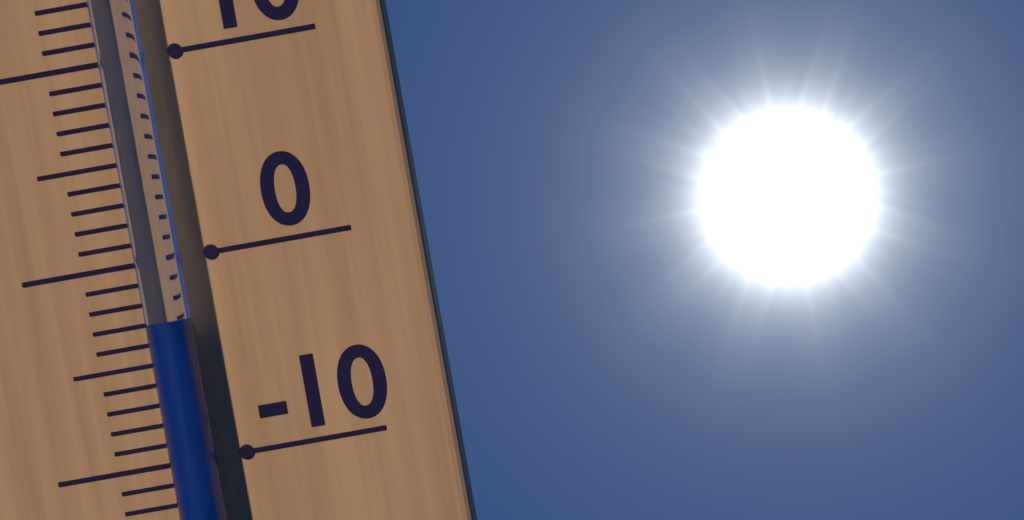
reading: -3 °C
